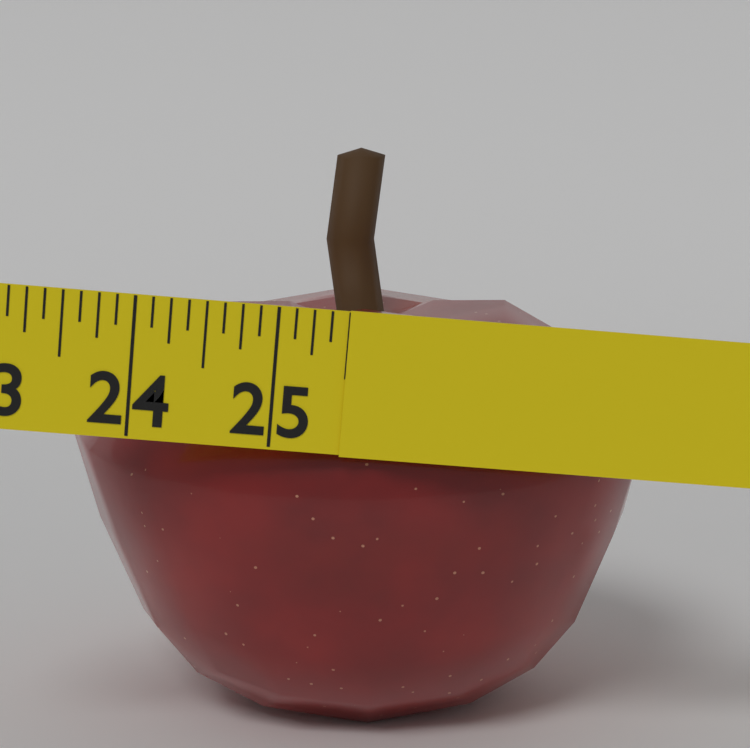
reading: 25.500 in
